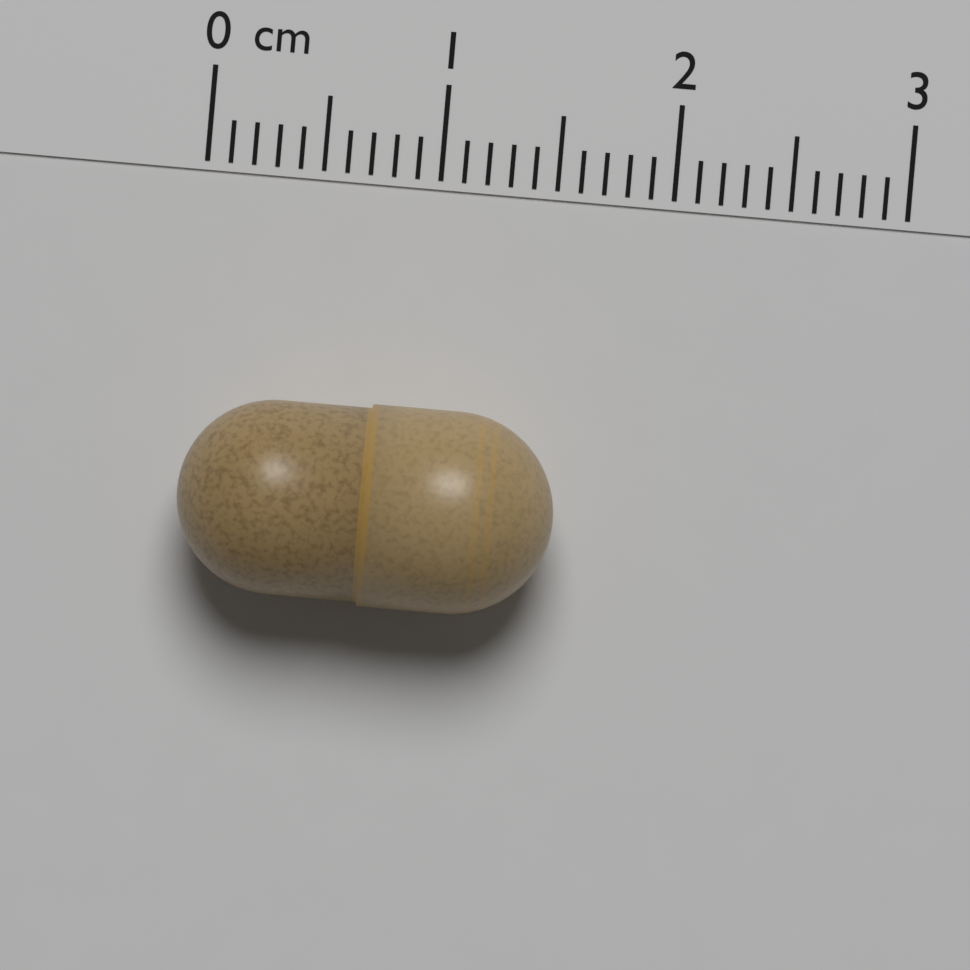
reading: 1.6 cm
